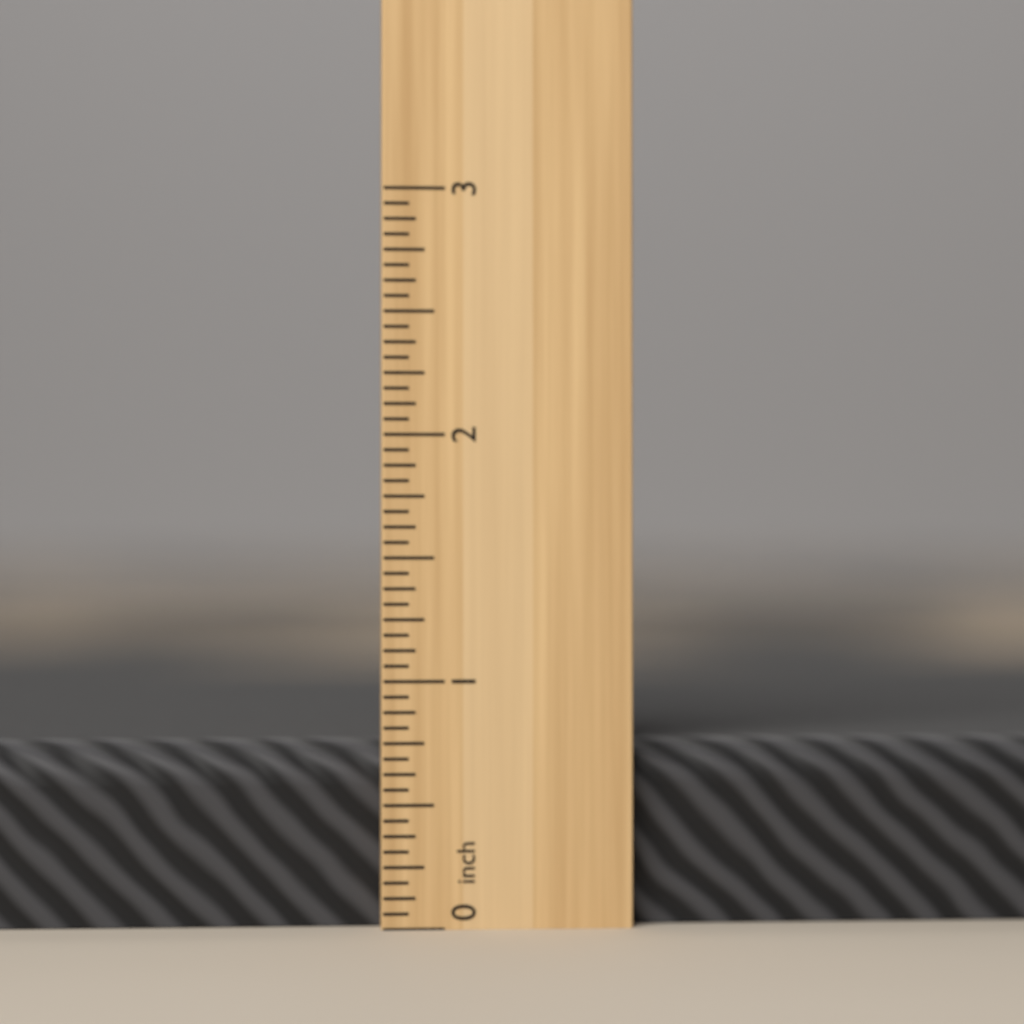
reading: 0.7500 inch
